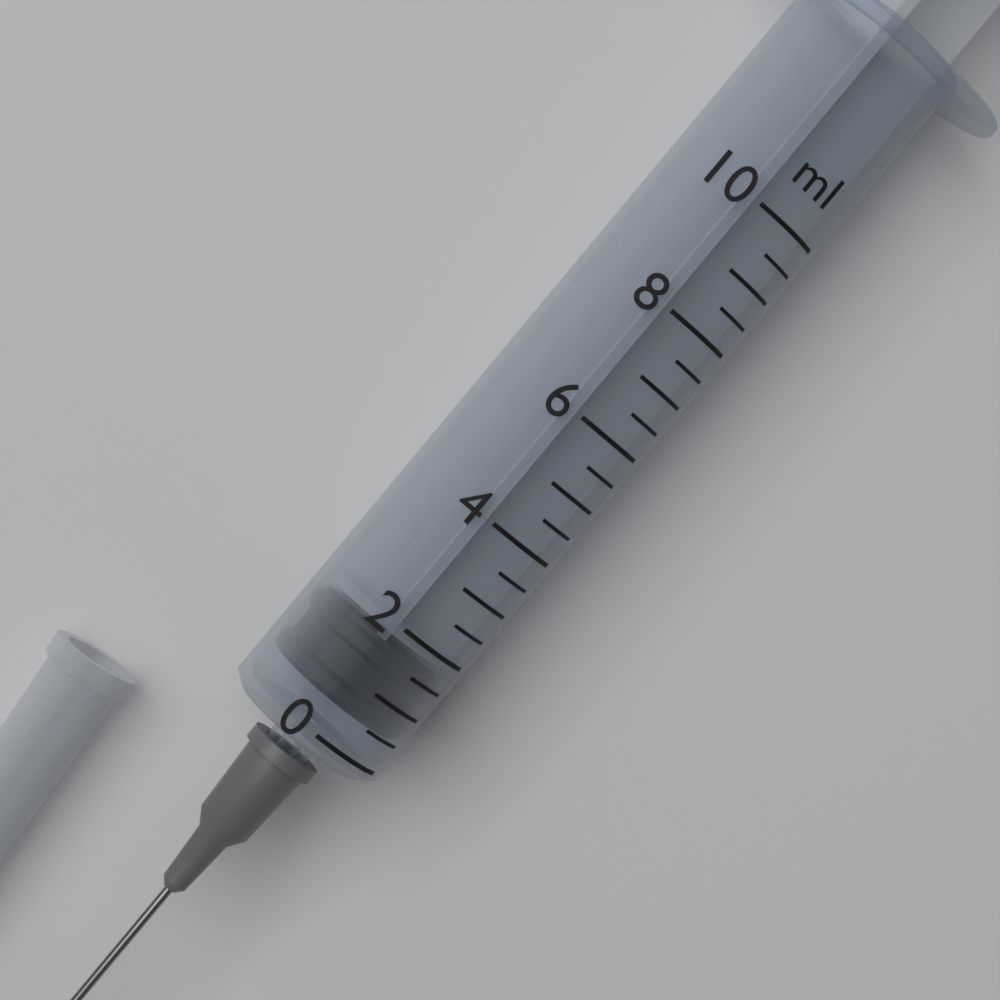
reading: 0.5 ml
